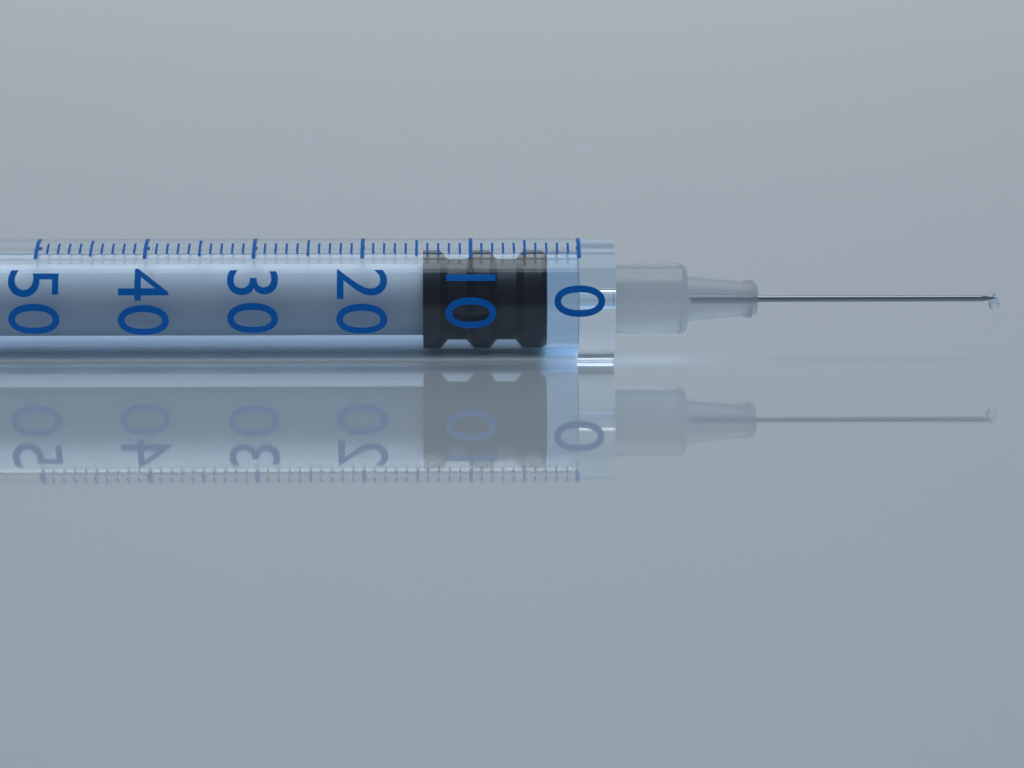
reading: 3 (no unit)
